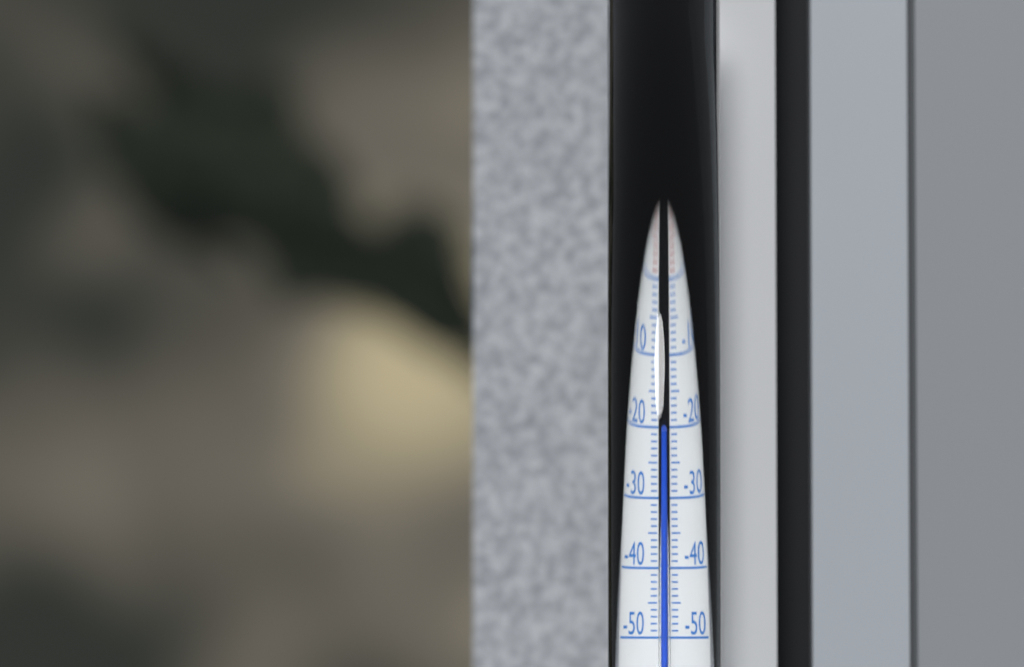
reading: -20 °C
